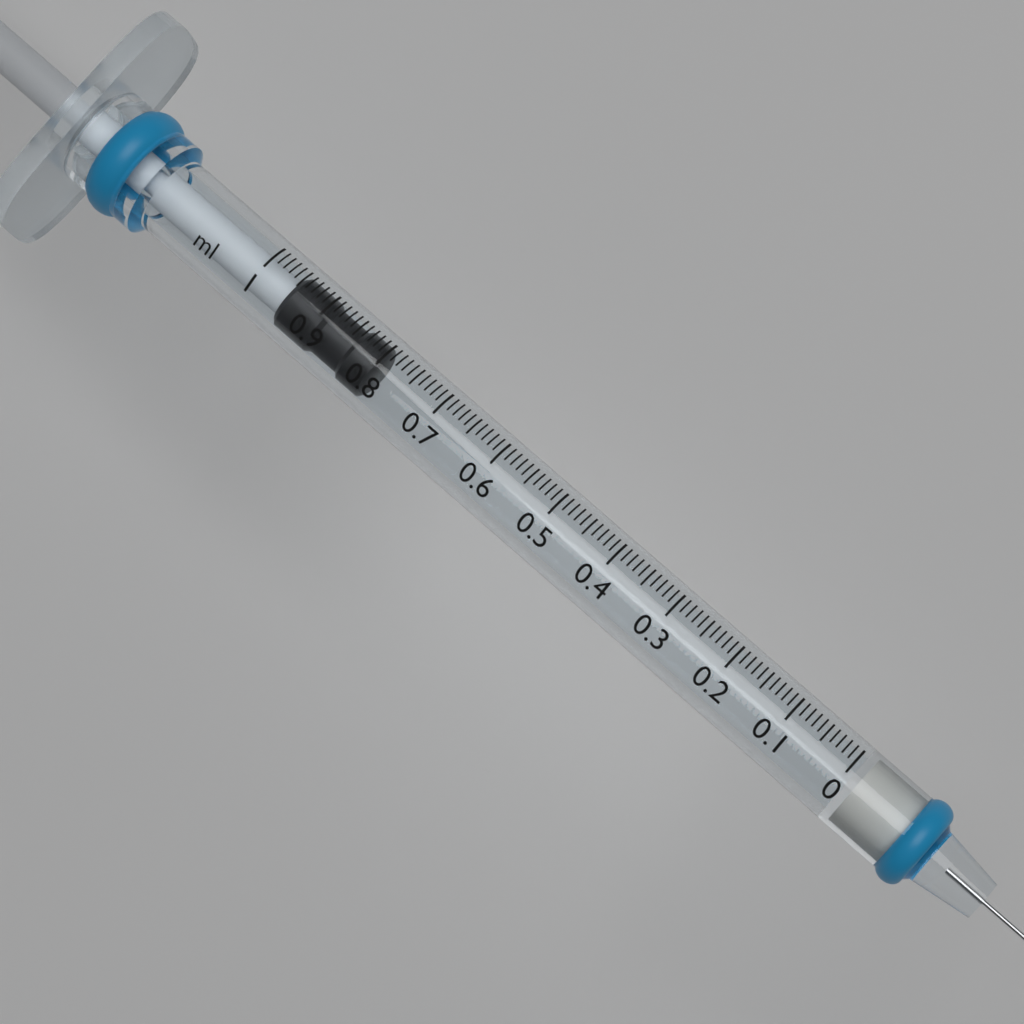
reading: 0.80 ml
